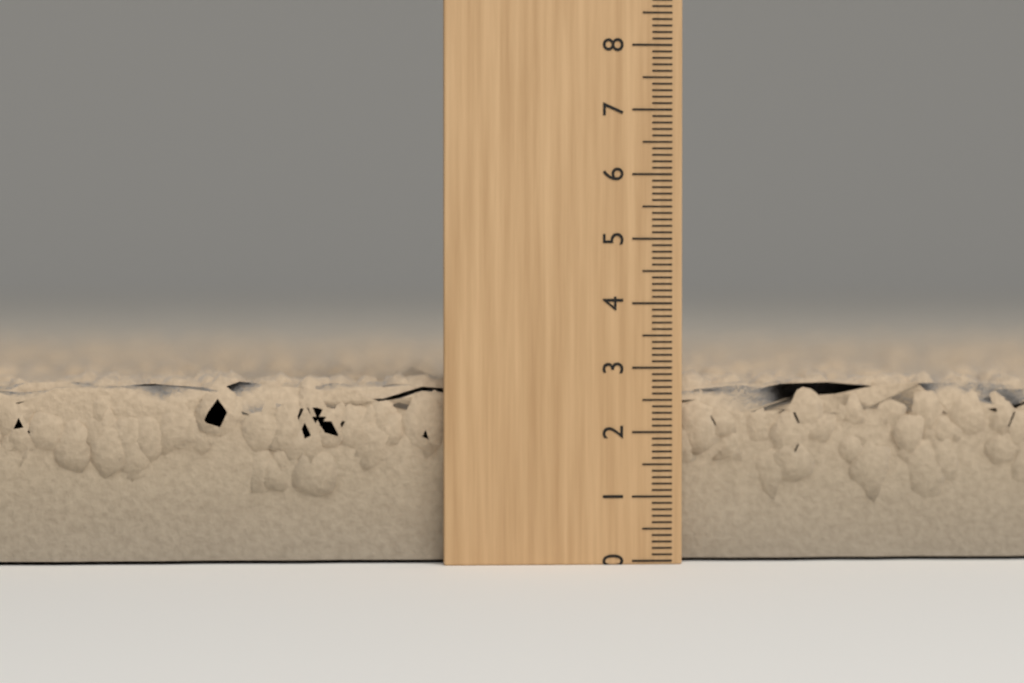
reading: 3.0 (no unit)
